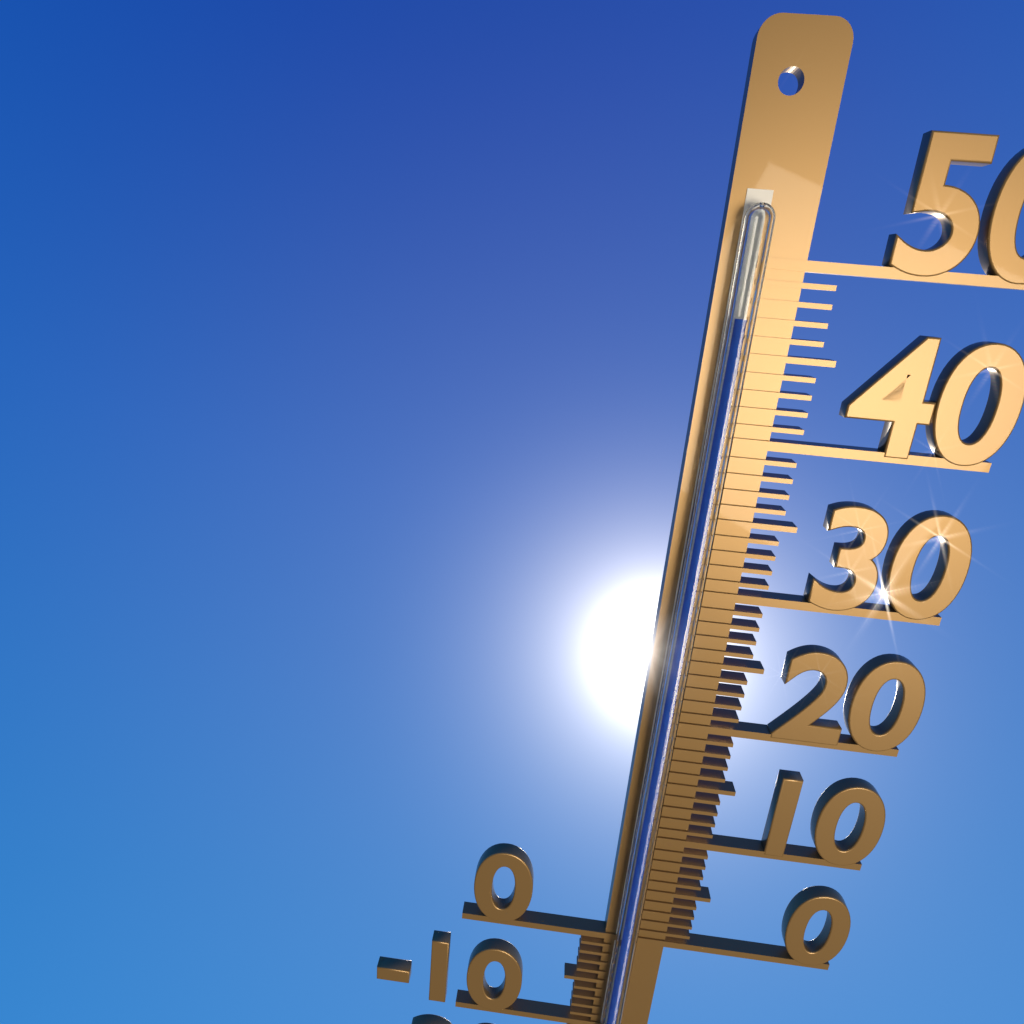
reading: 47 °C
